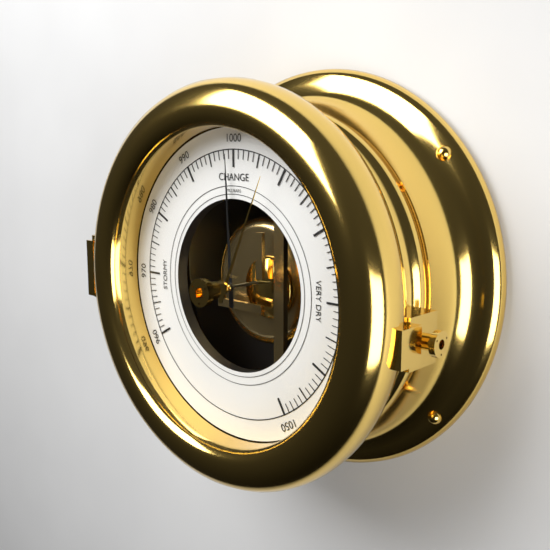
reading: 999 mbar
